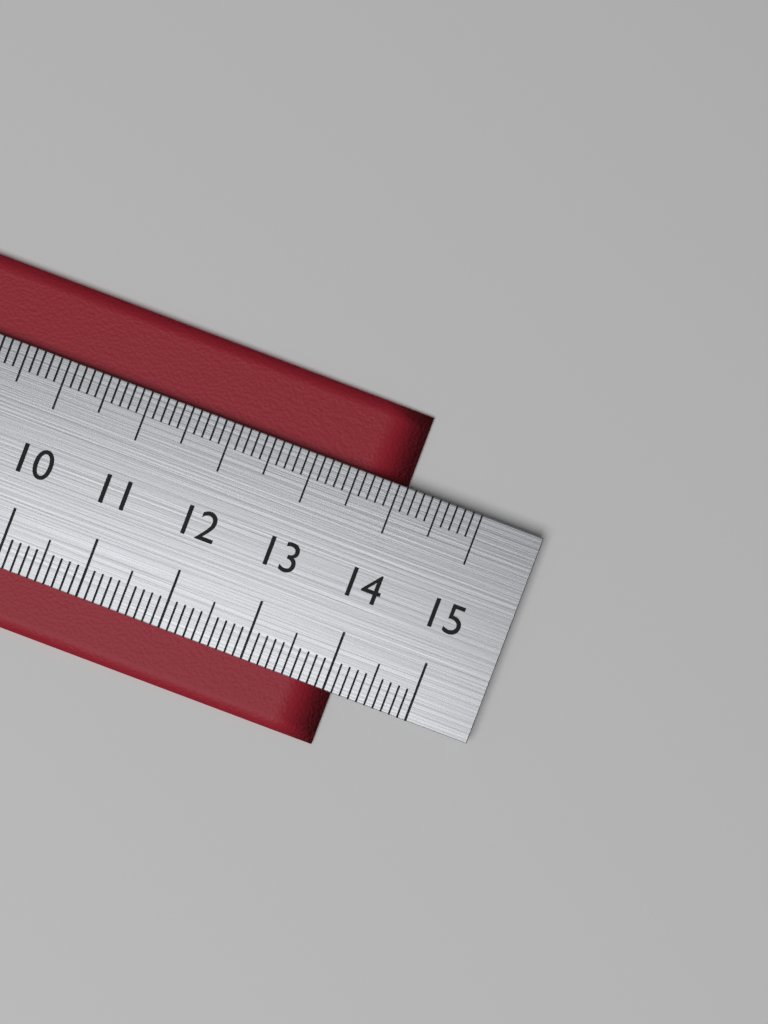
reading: 14.1 cm
